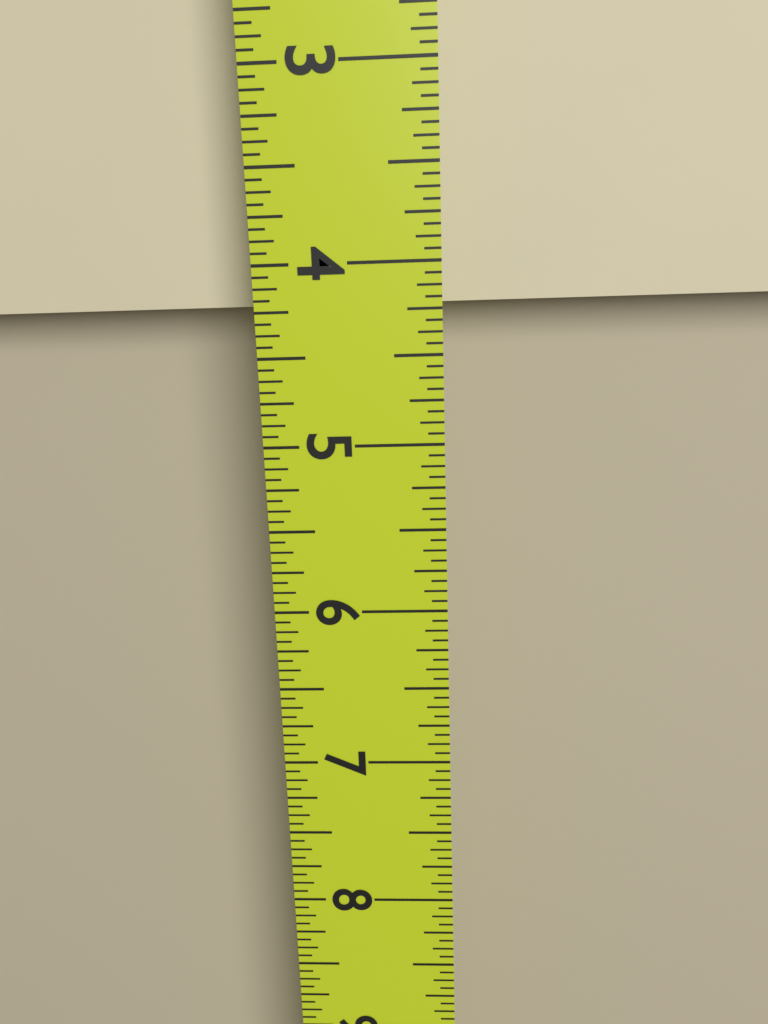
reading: 4.2500 in
